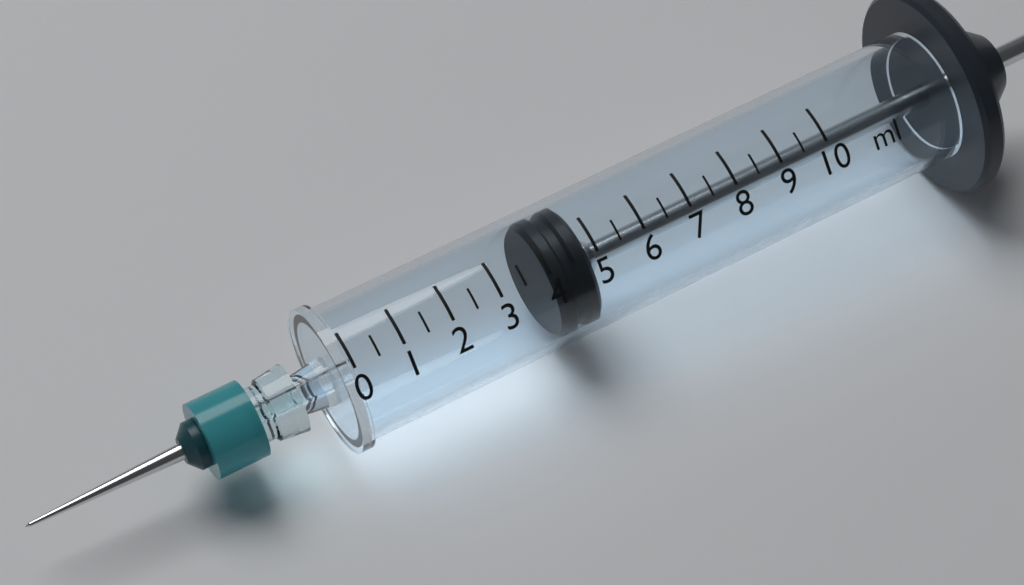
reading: 4.0 ml
